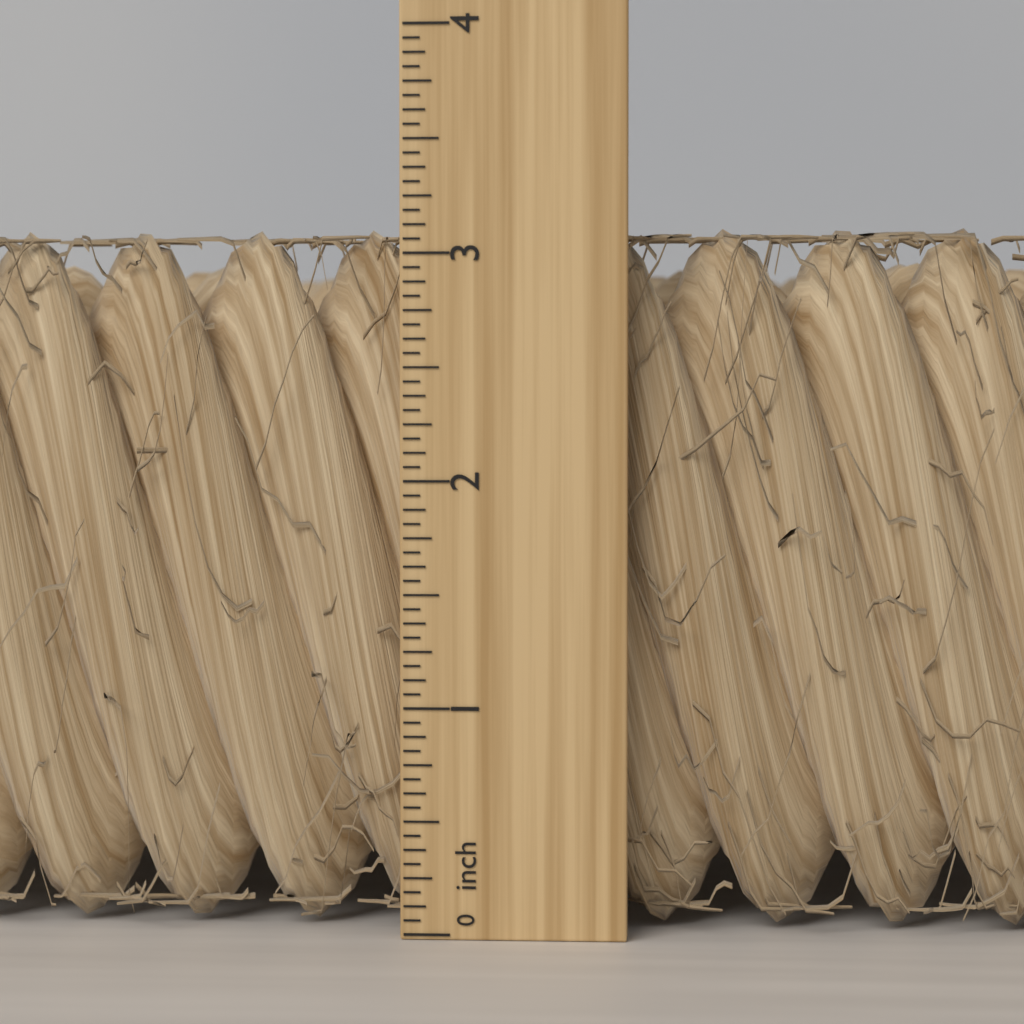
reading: 3.1250 inch
